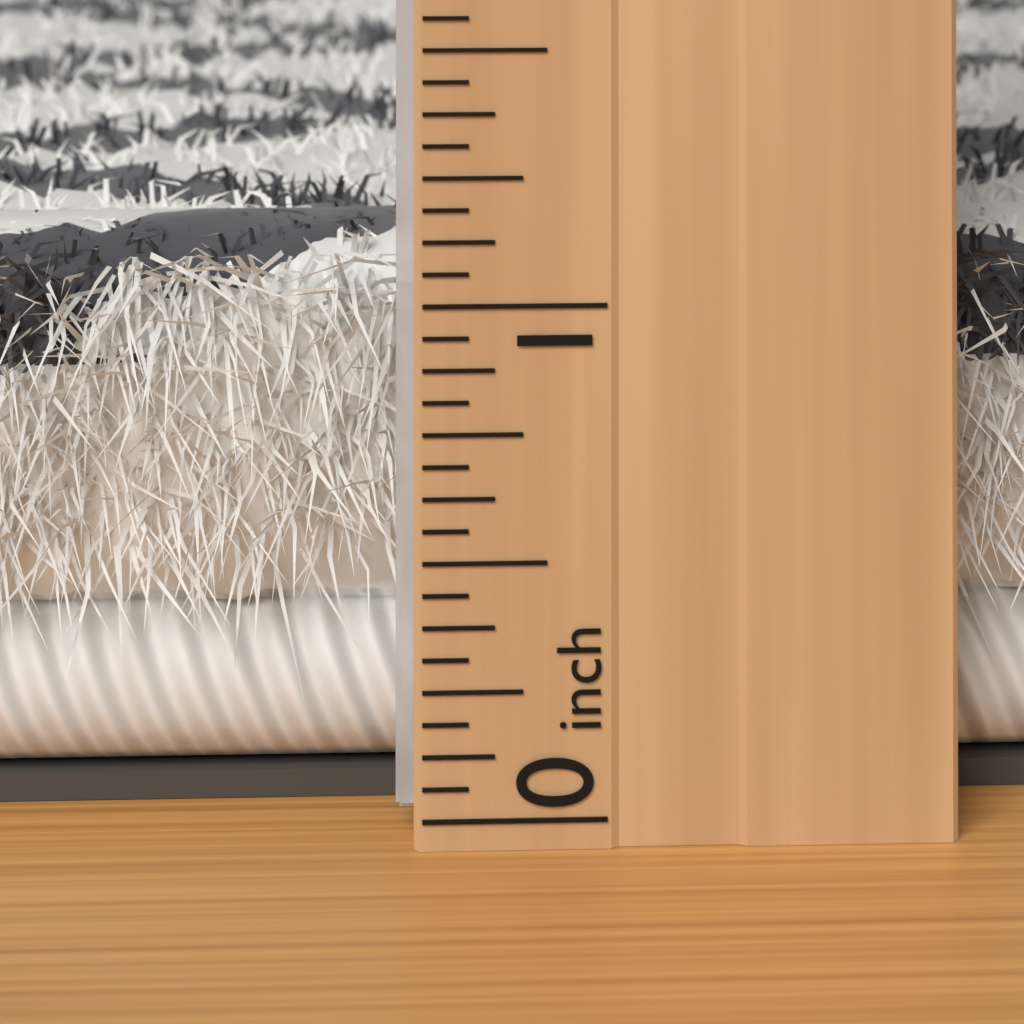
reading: 1.0625 inch
